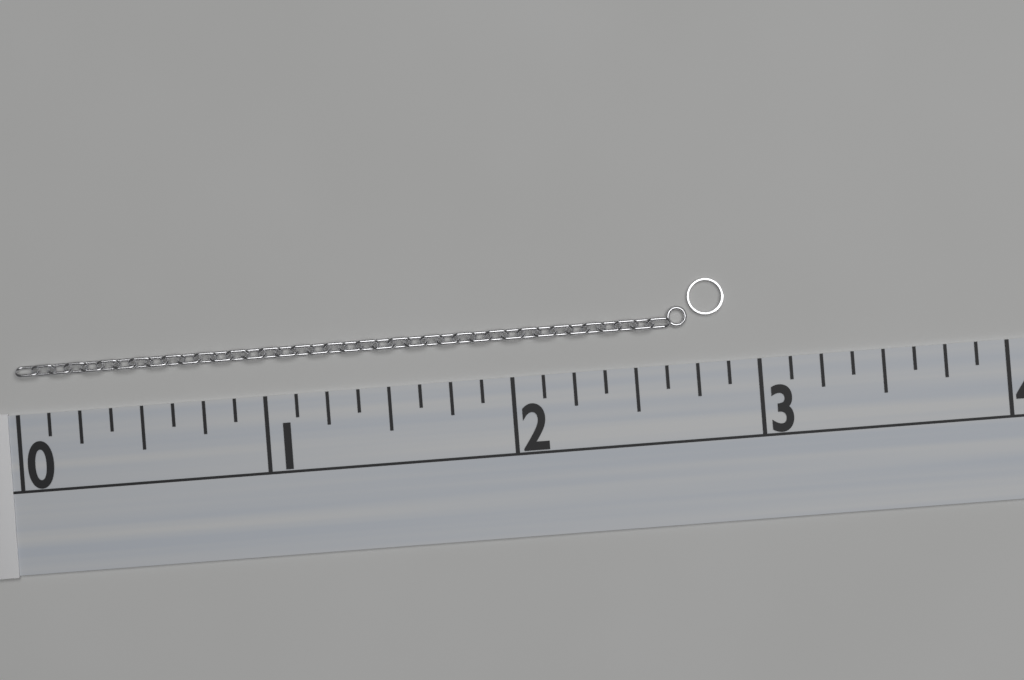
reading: 2.875 (no unit)
